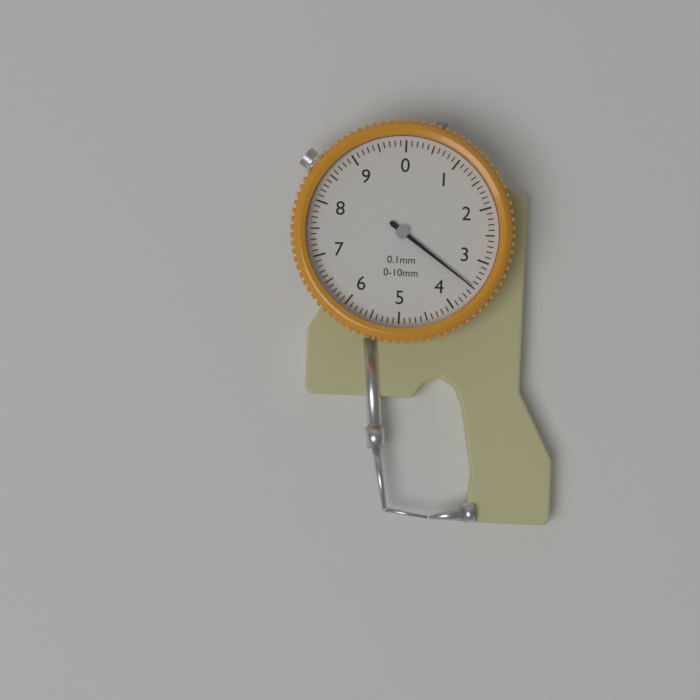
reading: 3.5 mm
